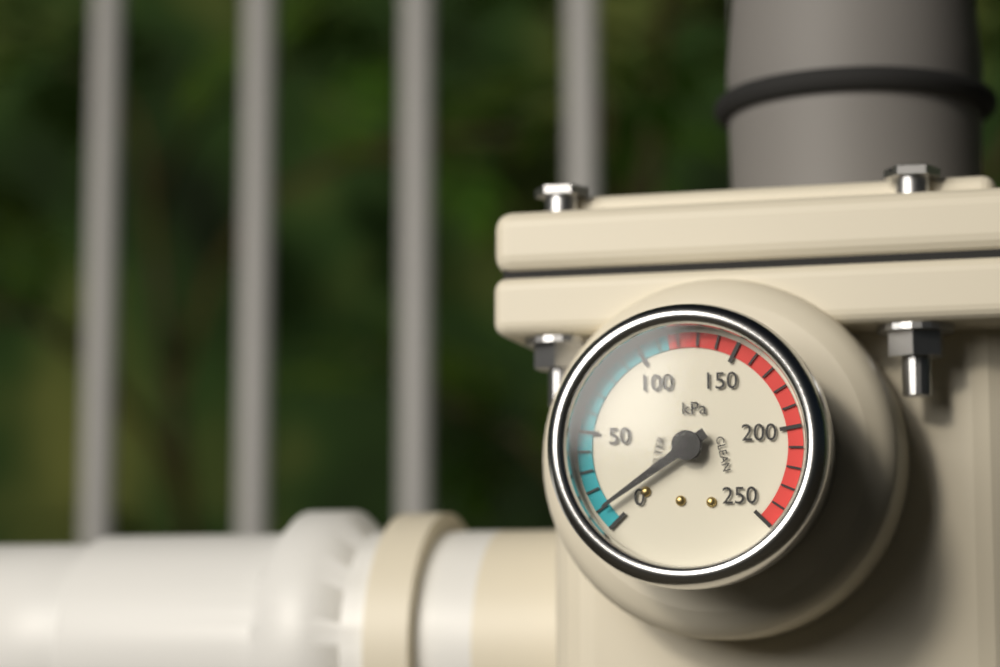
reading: 10 kPa
